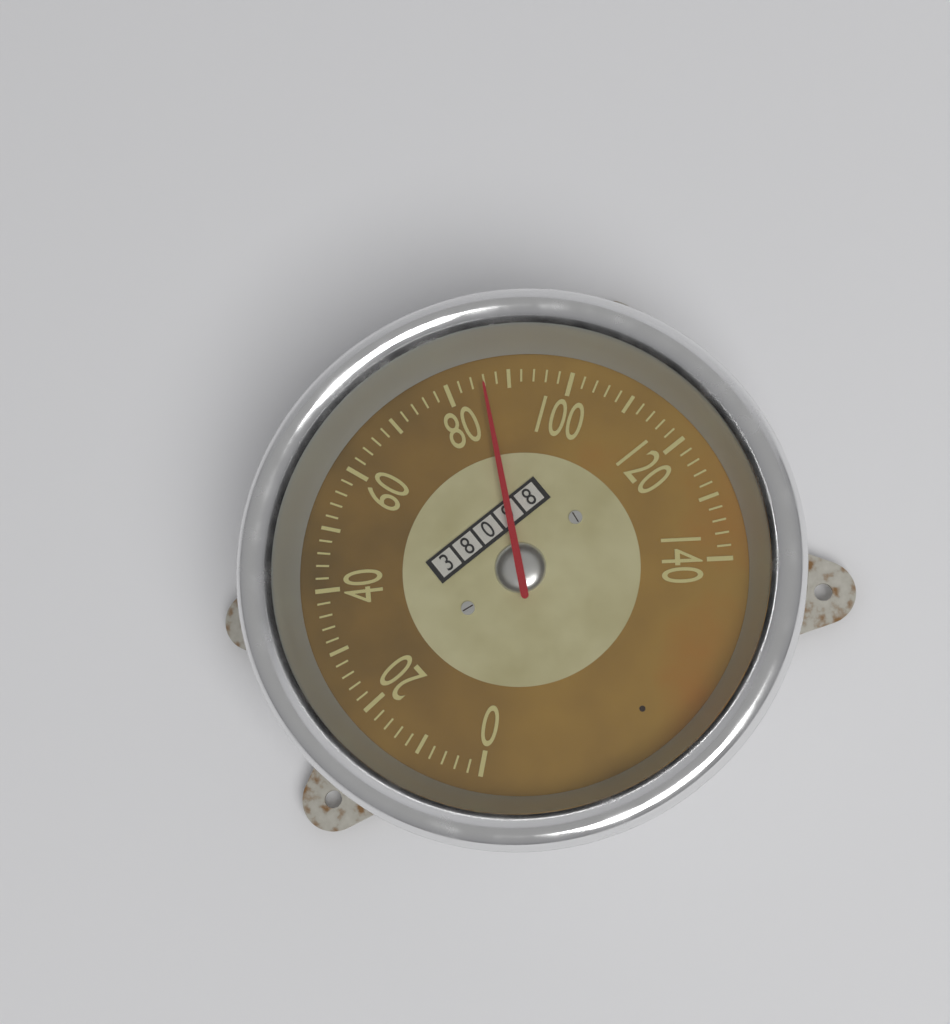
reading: 86 (no unit)
